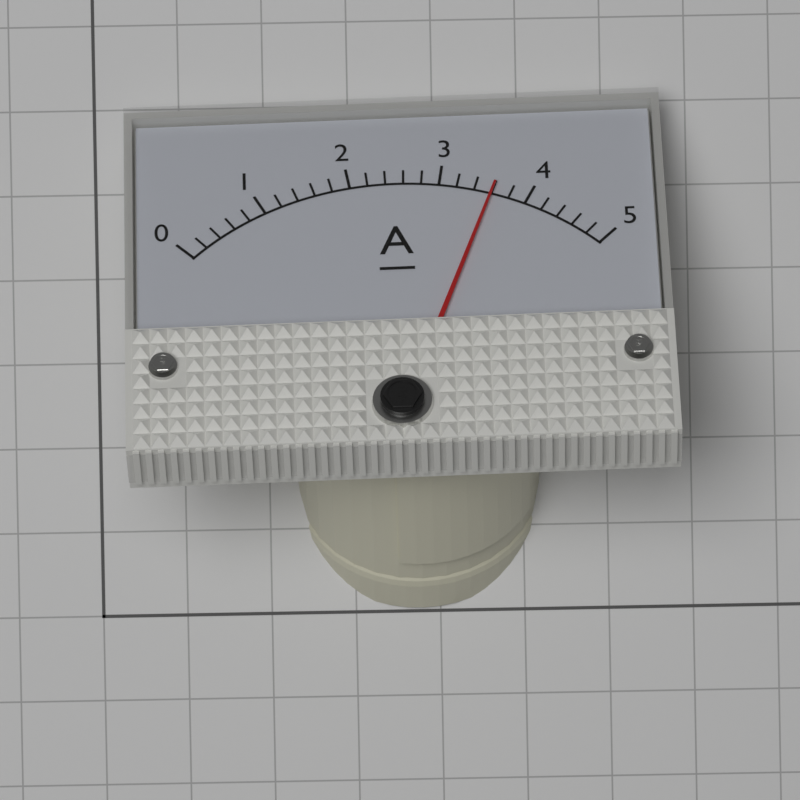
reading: 3.6 A
